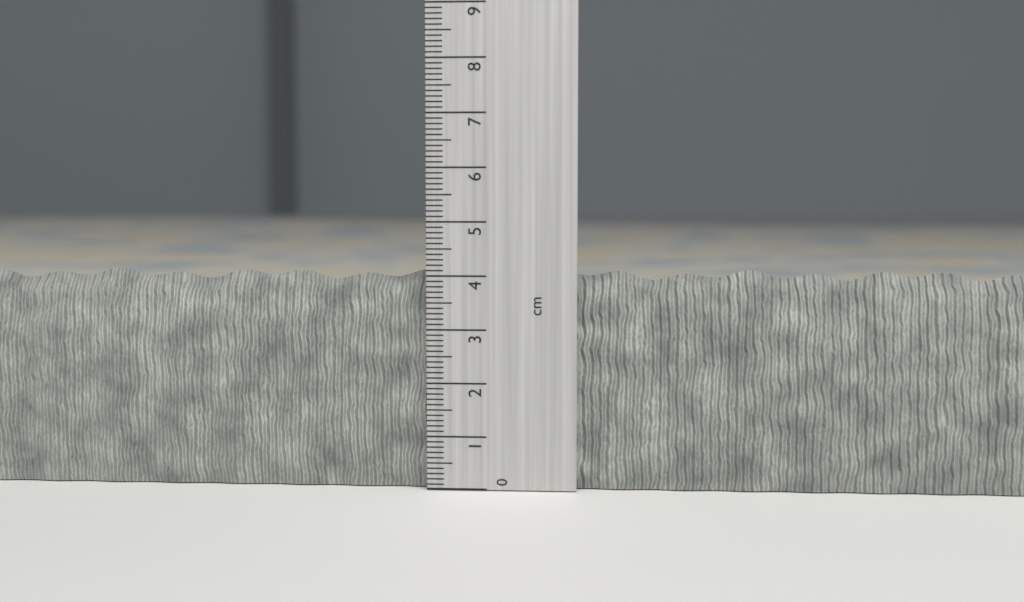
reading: 4.1 cm
